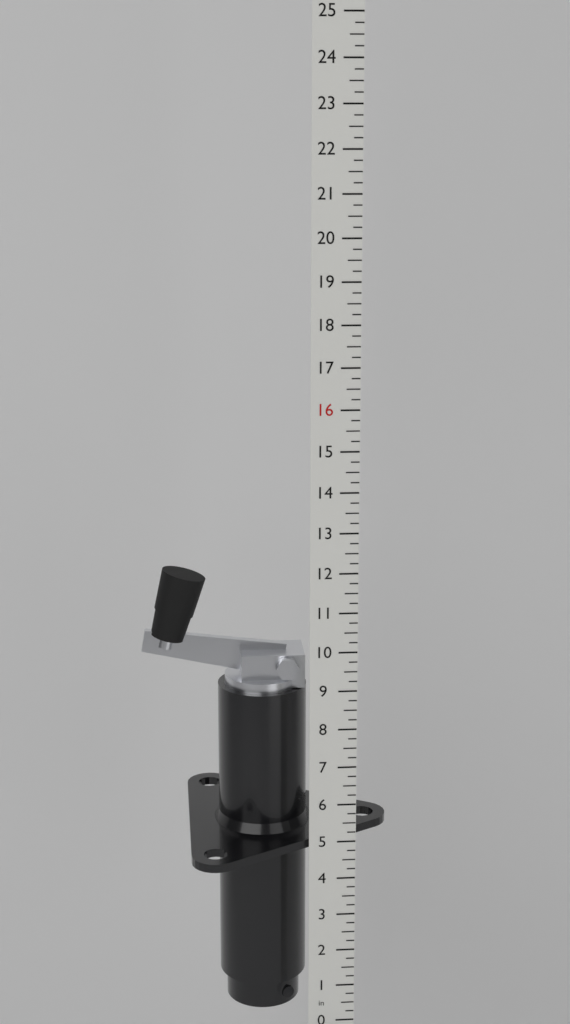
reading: 11.75 in
